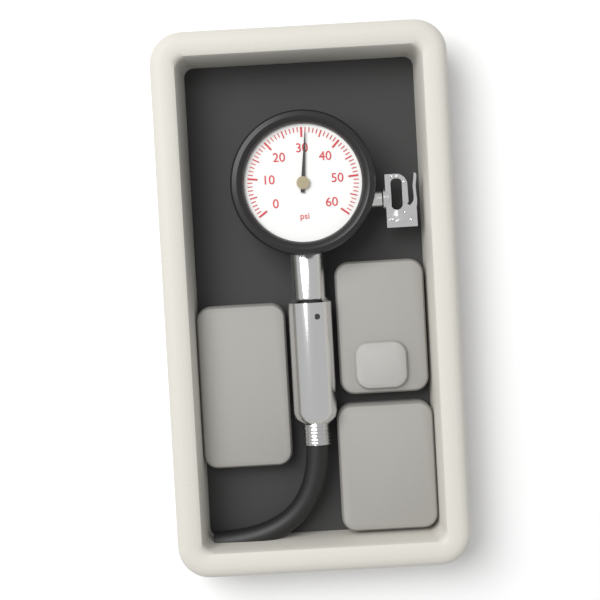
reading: 31 psi
